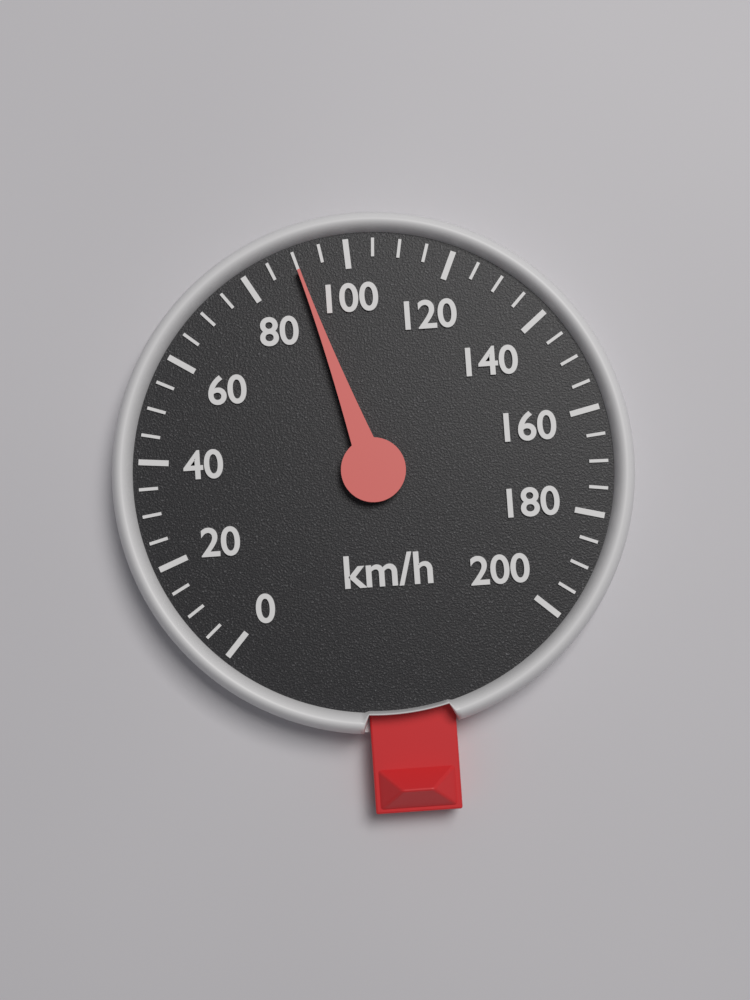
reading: 90 km/h
